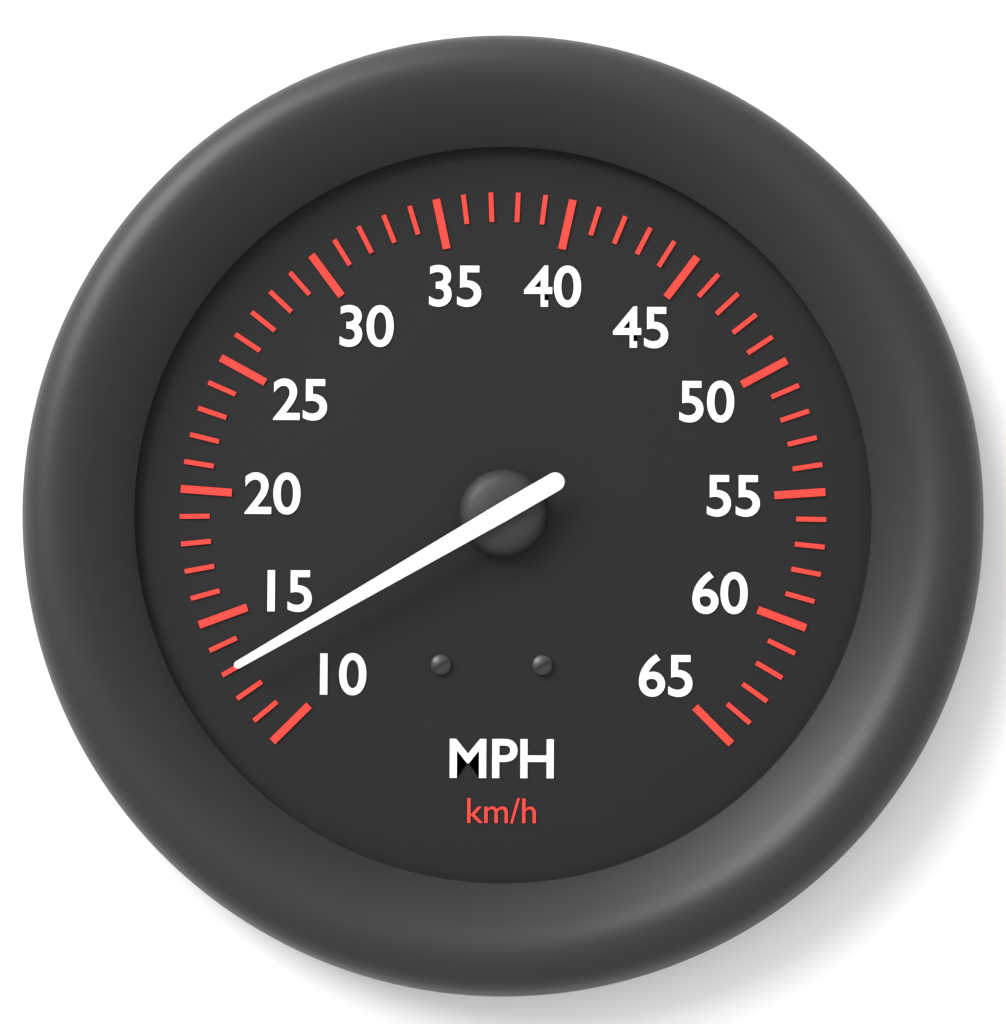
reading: 13 mph
